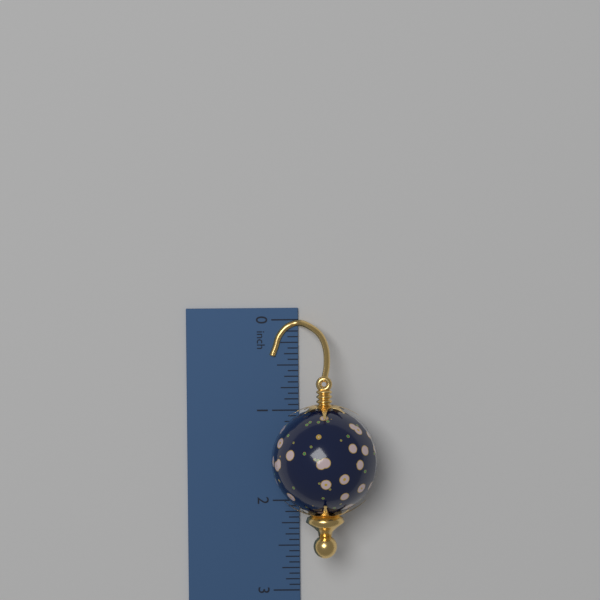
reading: 2.5625 inch
